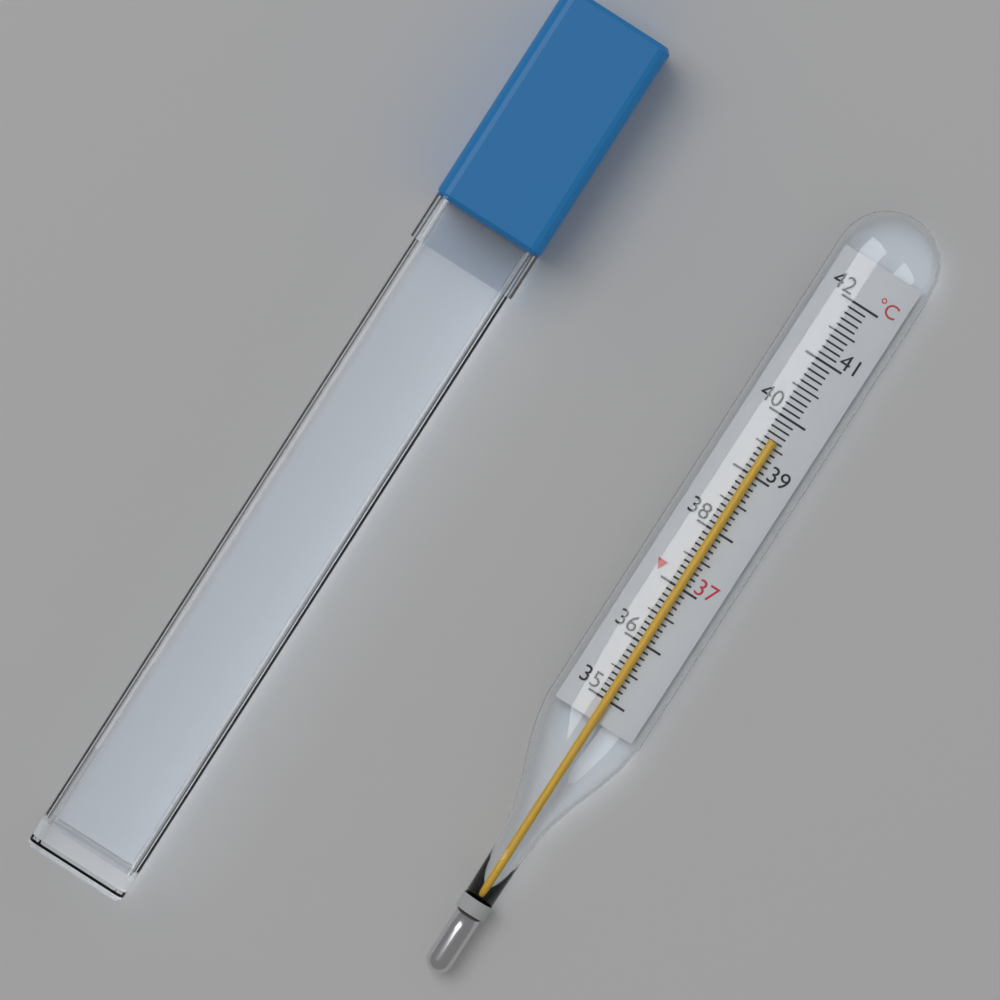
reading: 39.6 °C
